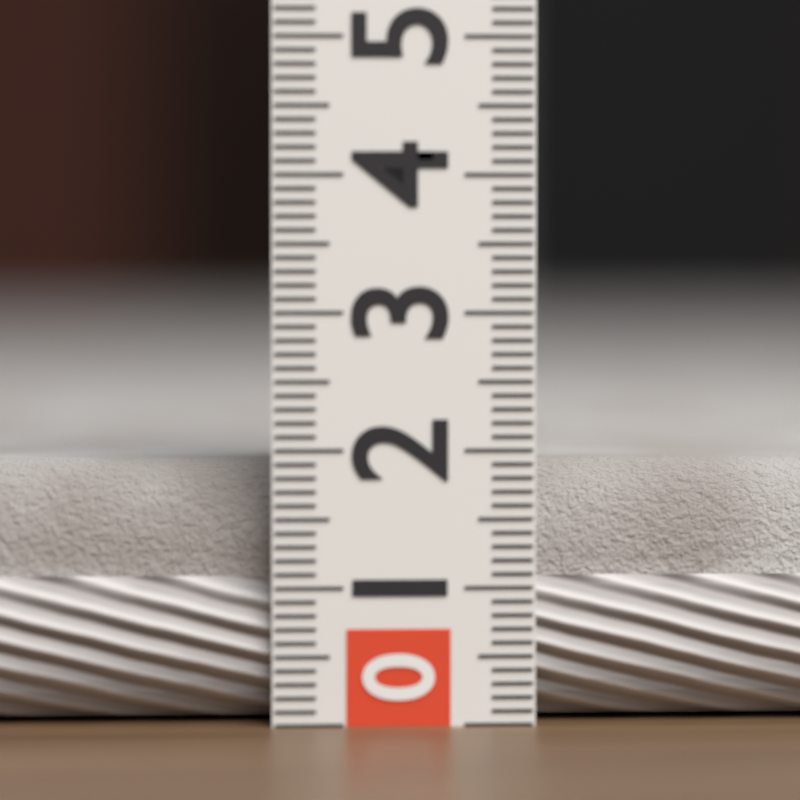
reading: 1.9 (no unit)
